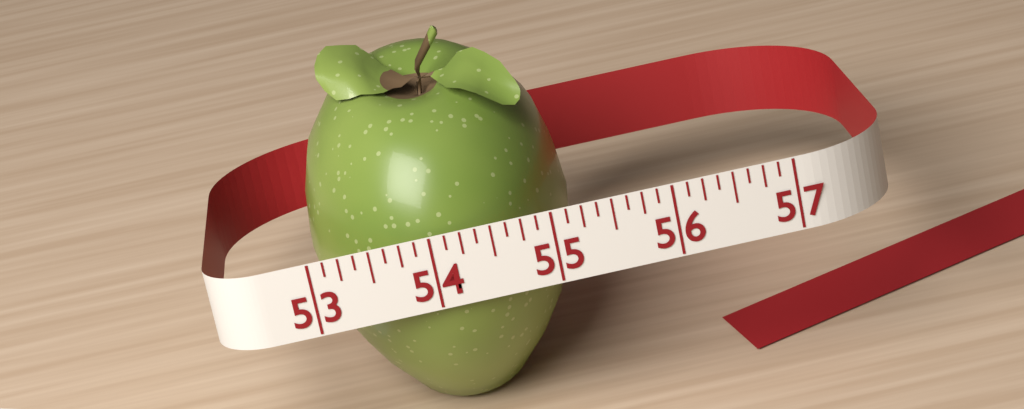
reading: 55.250 (no unit)
